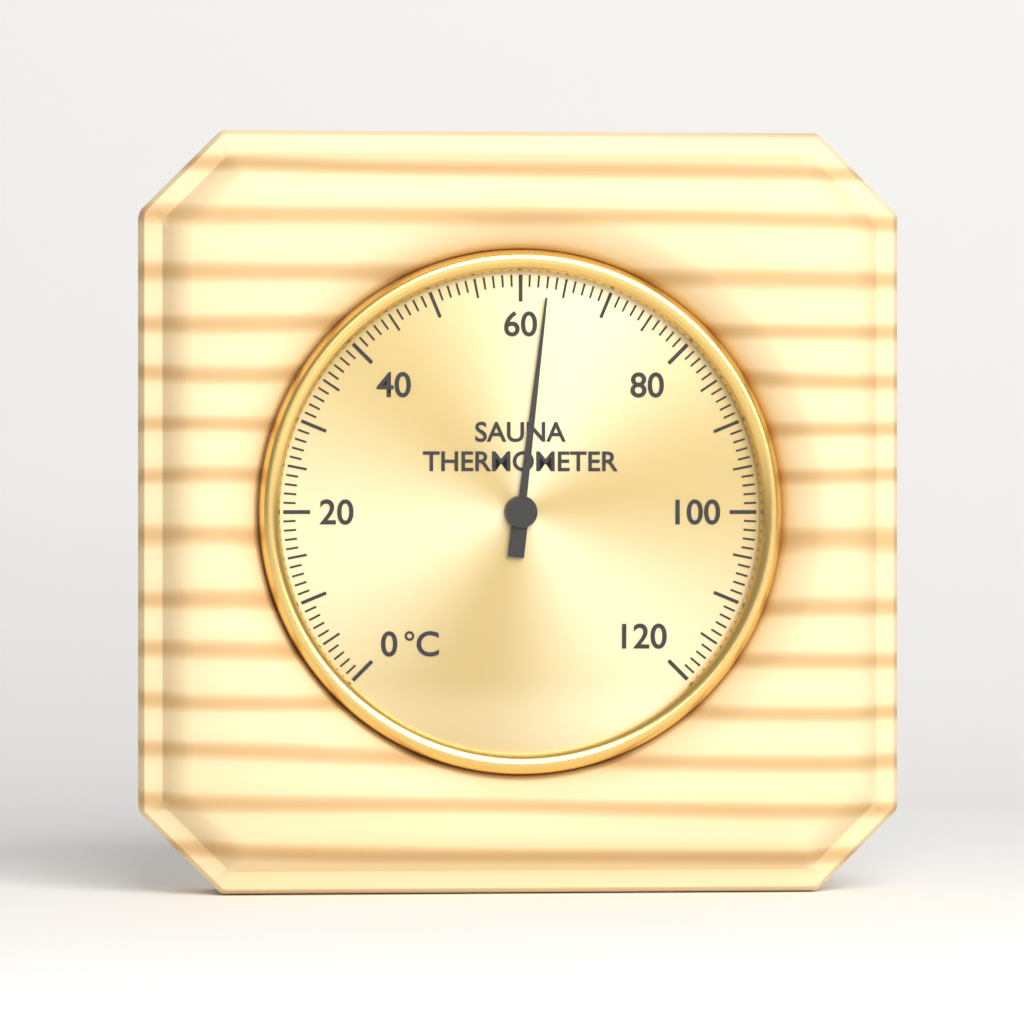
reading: 63 °C
